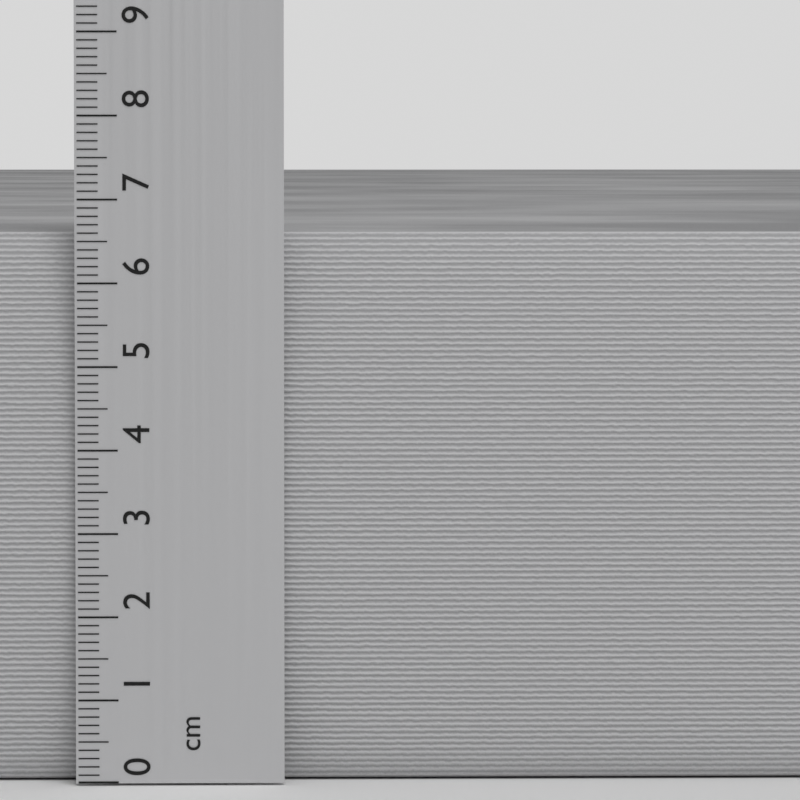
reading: 6.6 cm
